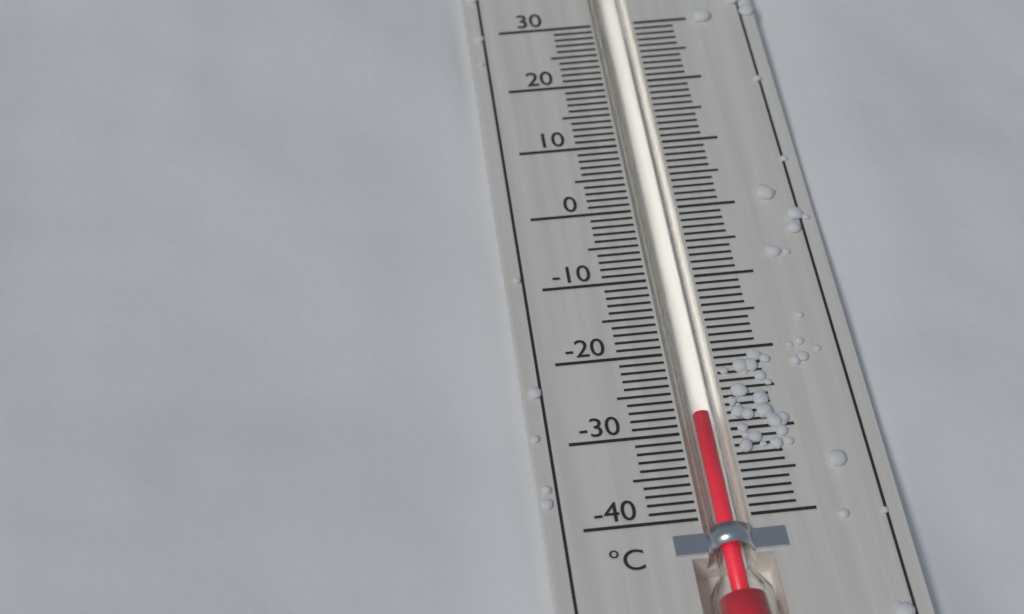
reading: -28 °C
